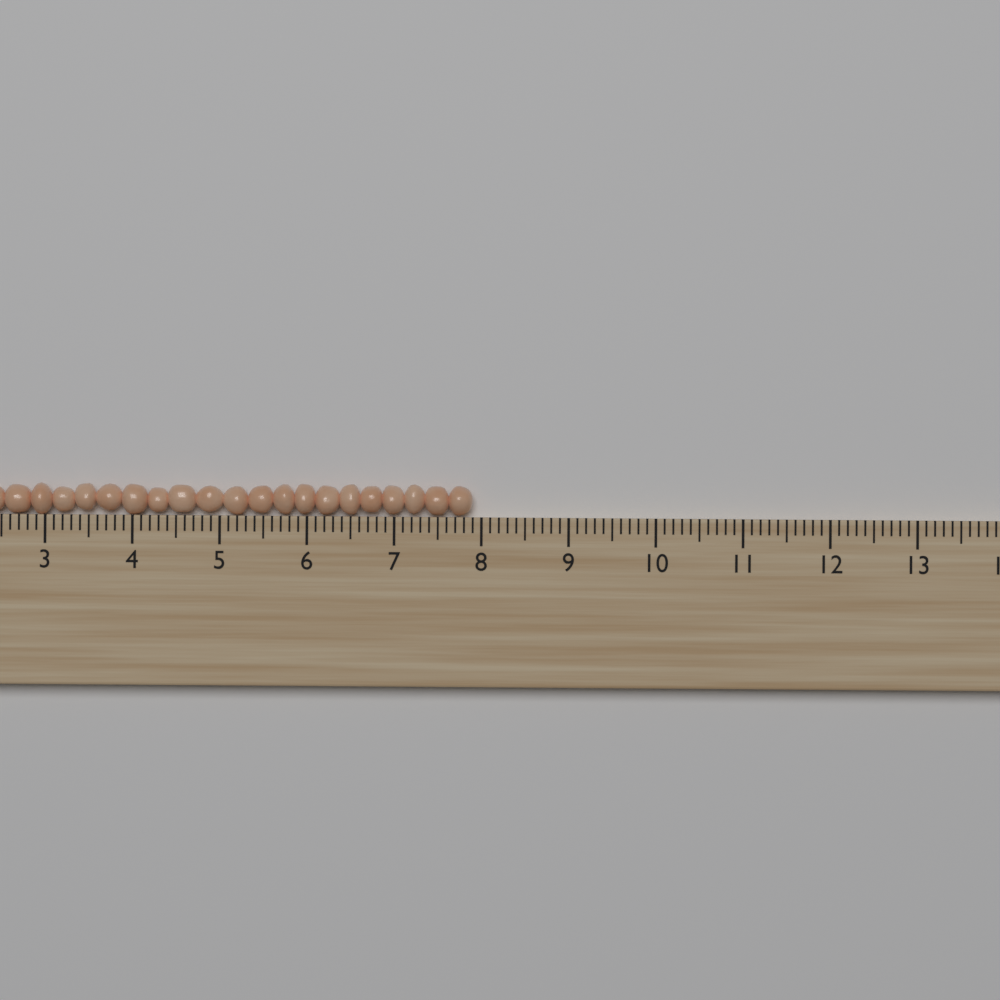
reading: 7.9 (no unit)
